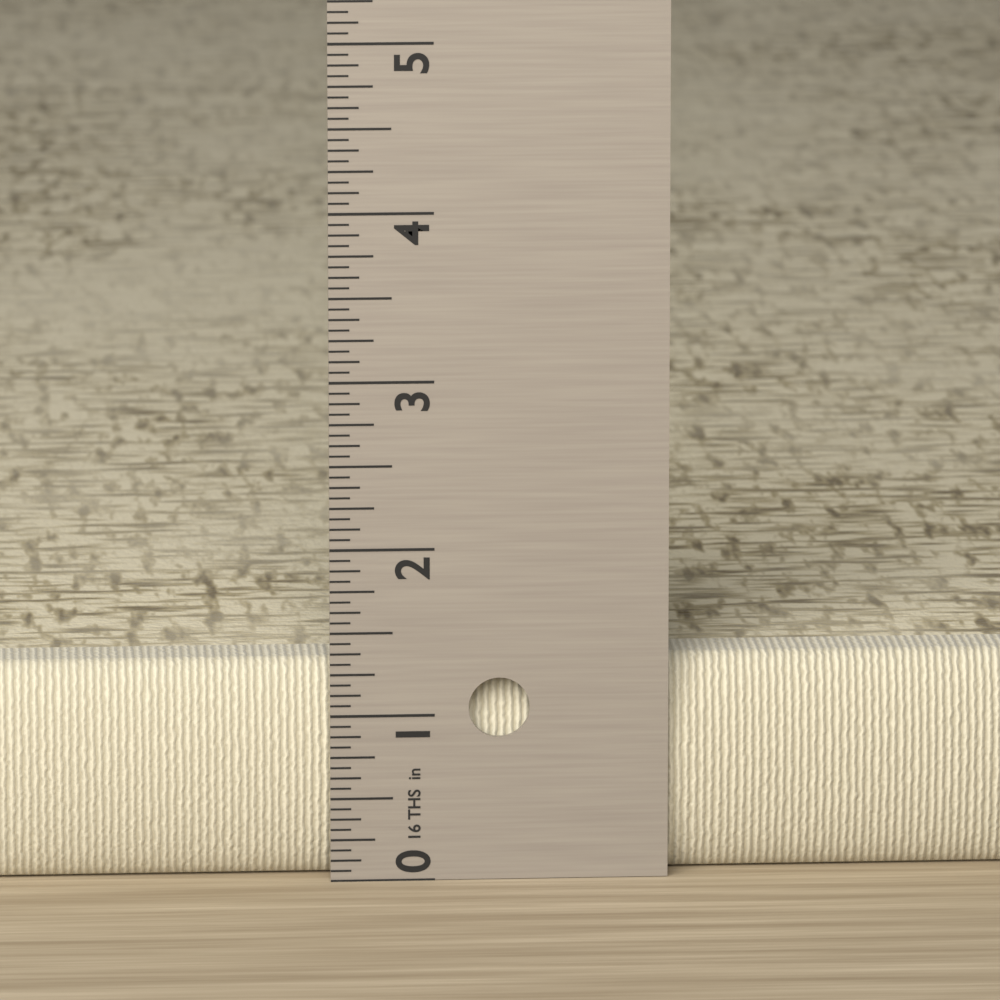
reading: 1.3125 in
